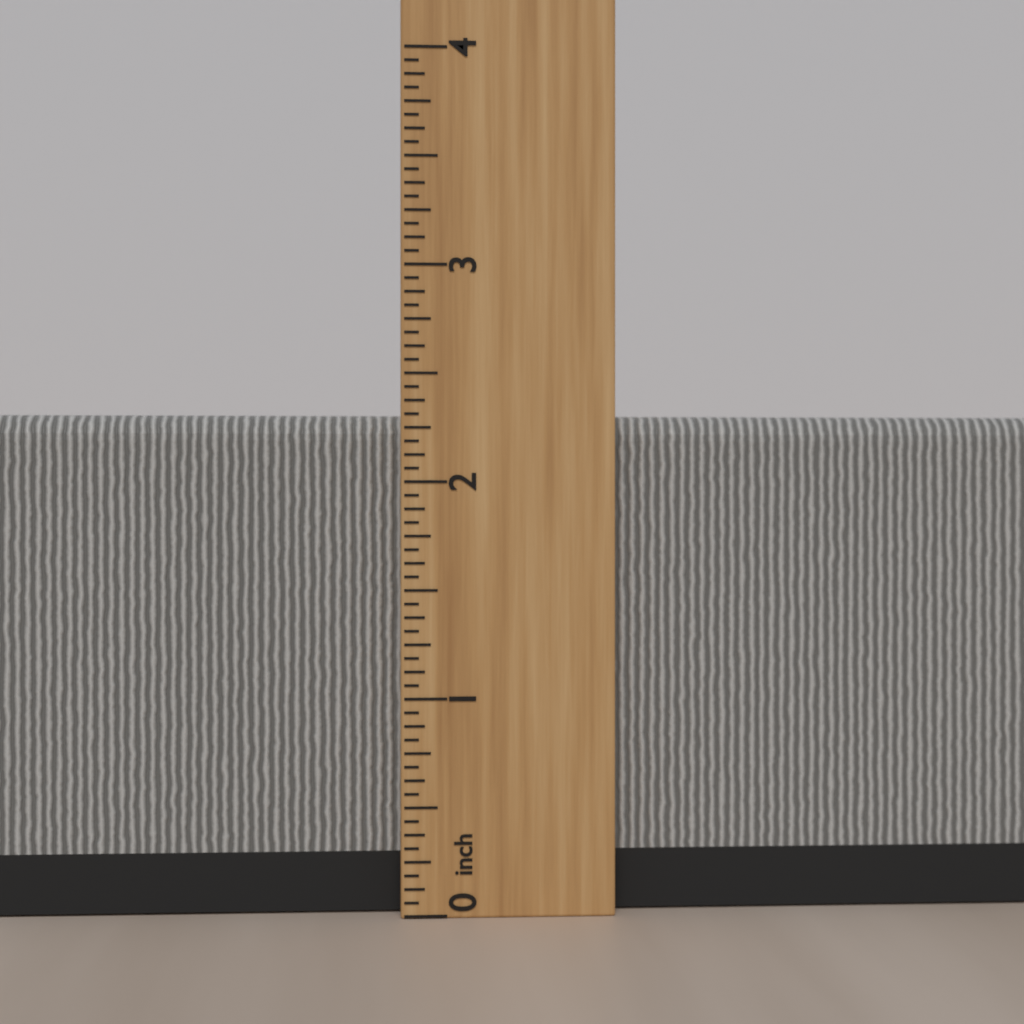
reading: 2.3125 inch
